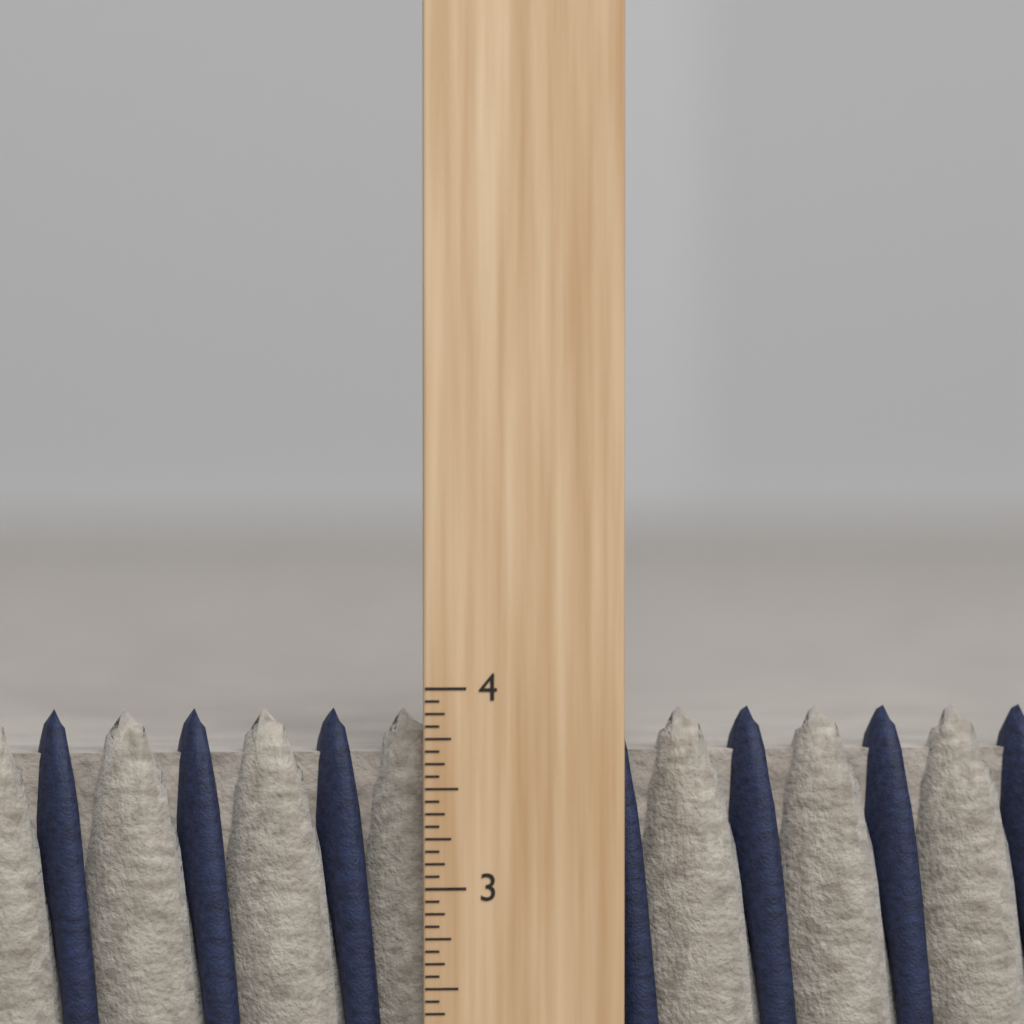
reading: 3.8750 inch
